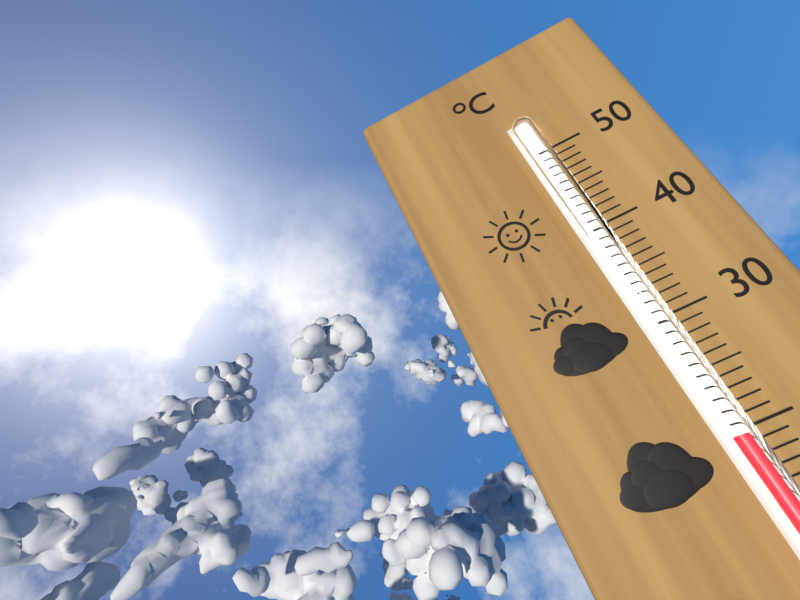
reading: 20 °C
